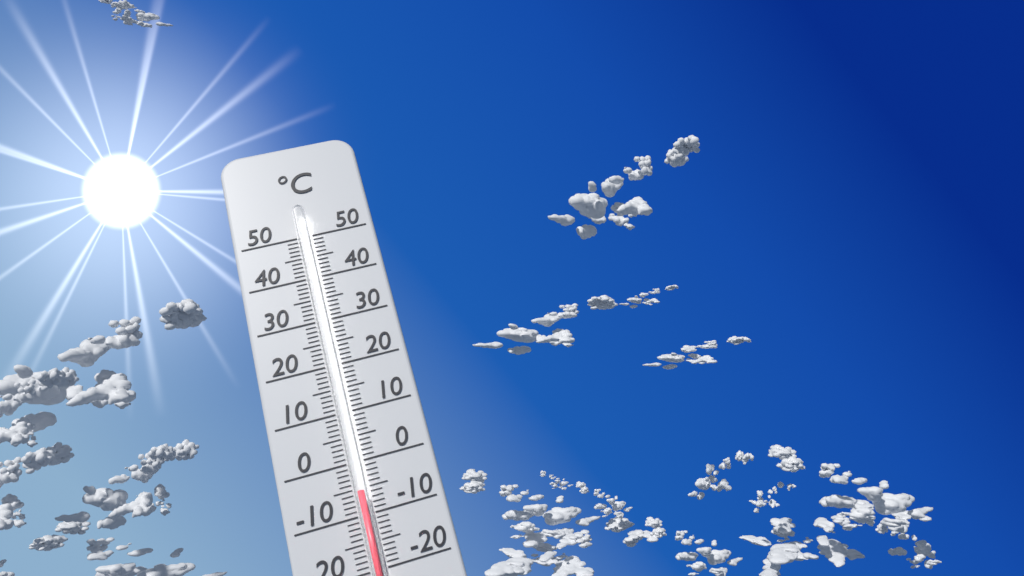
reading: -6 °C
